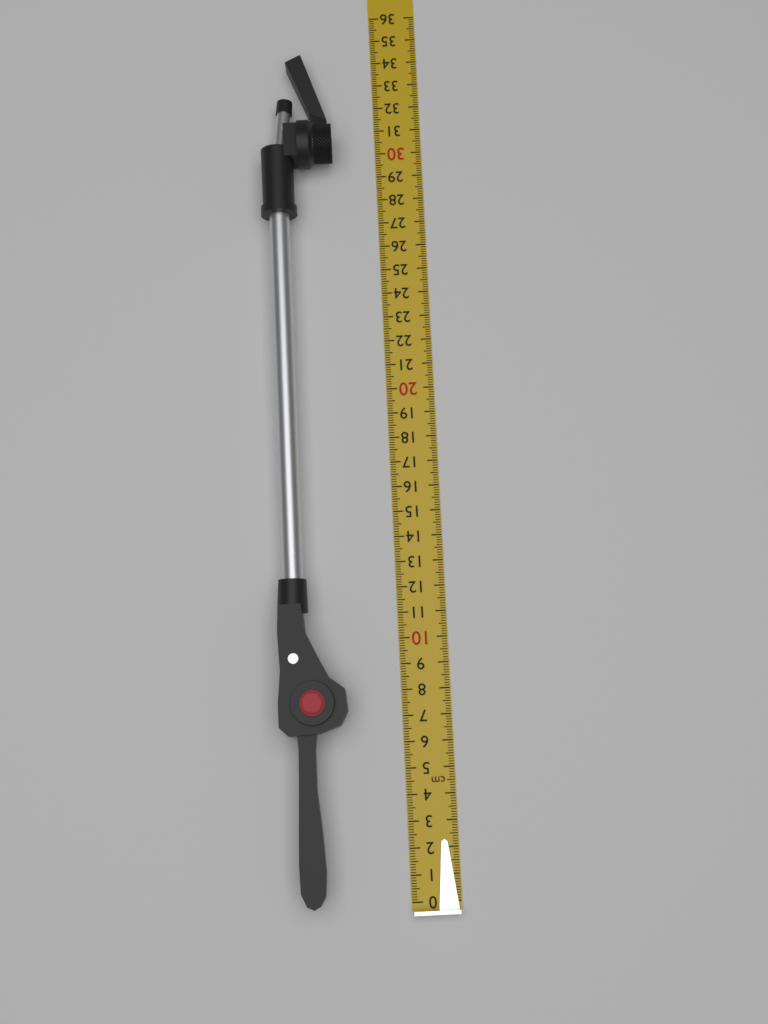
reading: 34.1 cm
